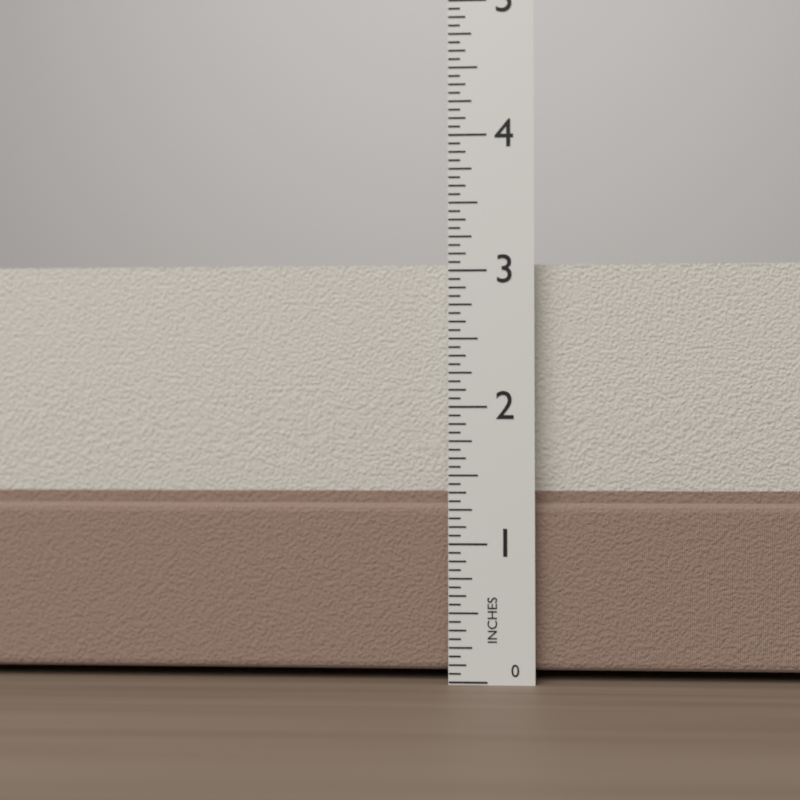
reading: 3.0625 in
